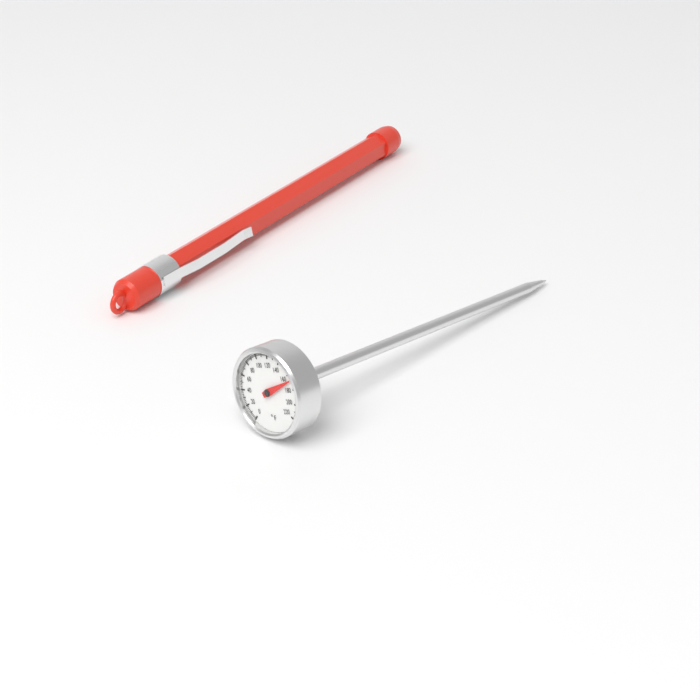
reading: 168 °F
